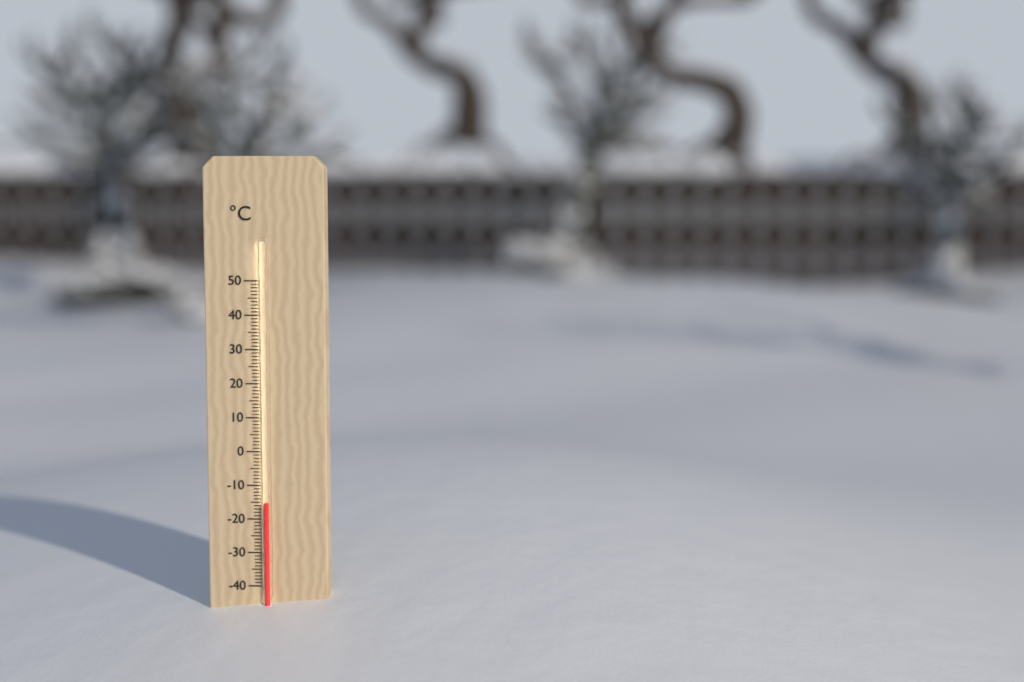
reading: -15 °C
